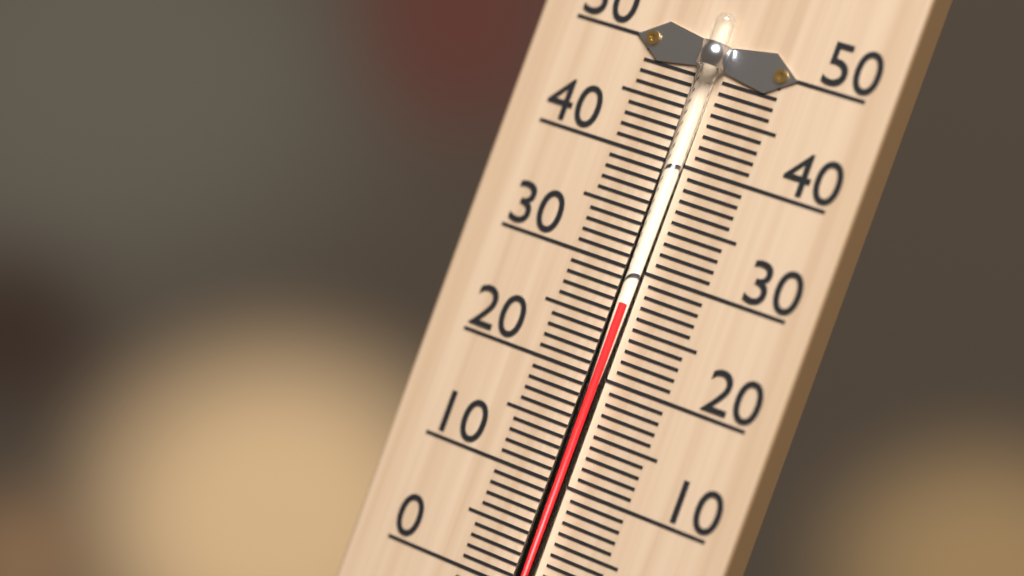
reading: 27 °C
